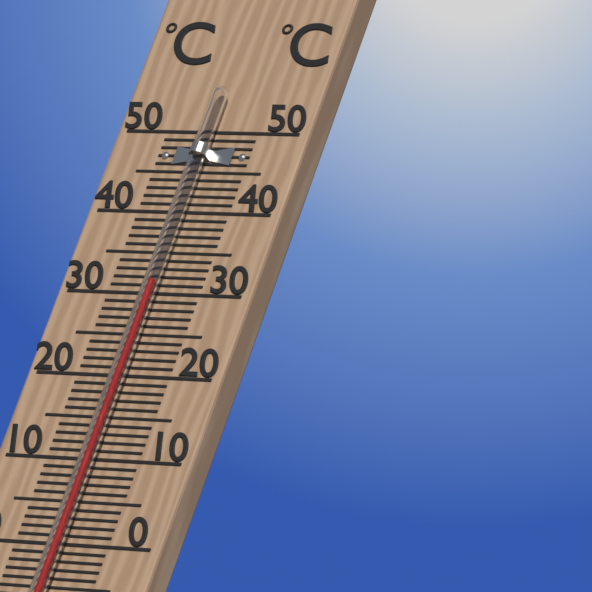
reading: 31 °C
